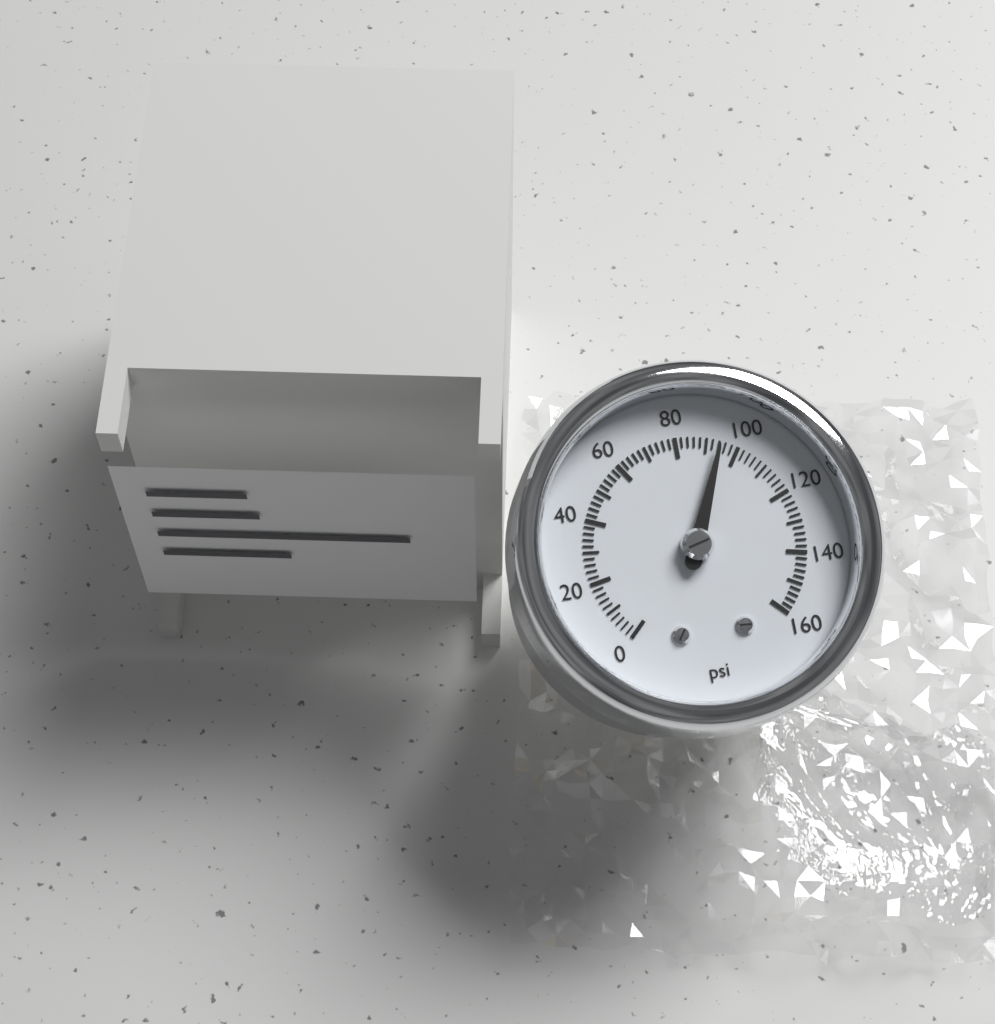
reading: 94 psi
